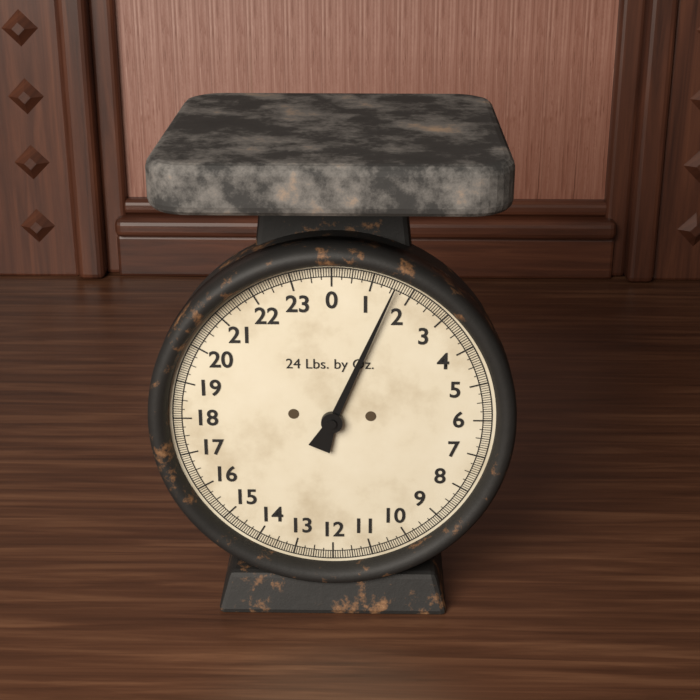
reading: 1.5625 lb
